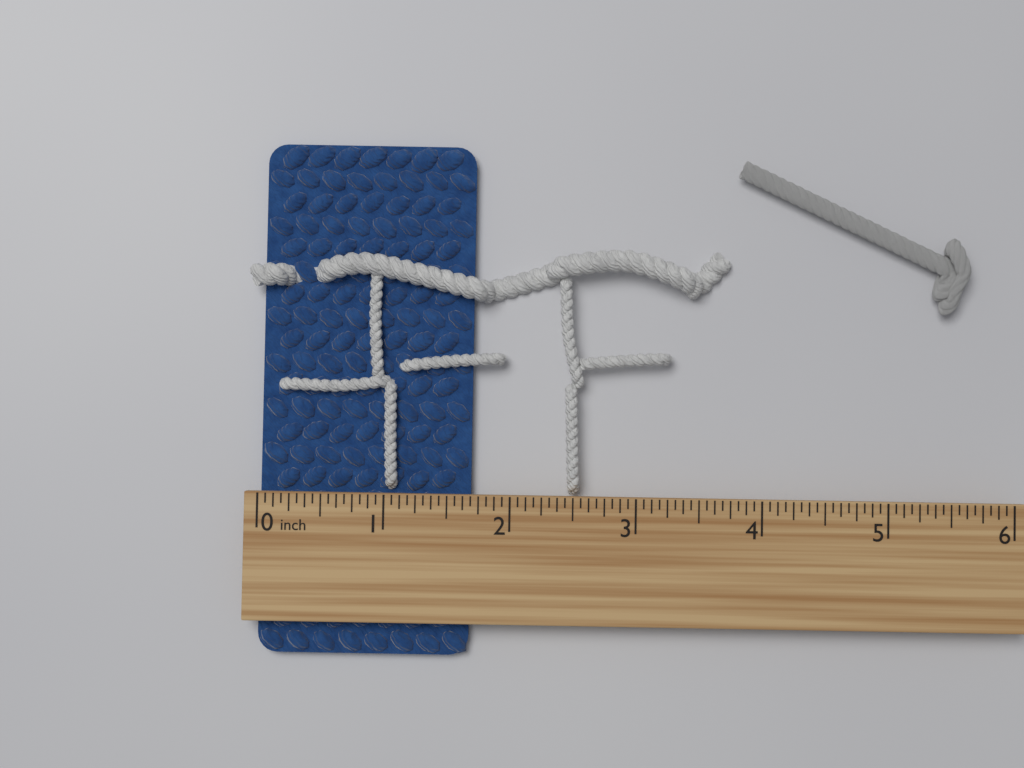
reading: 1.6875 inch
